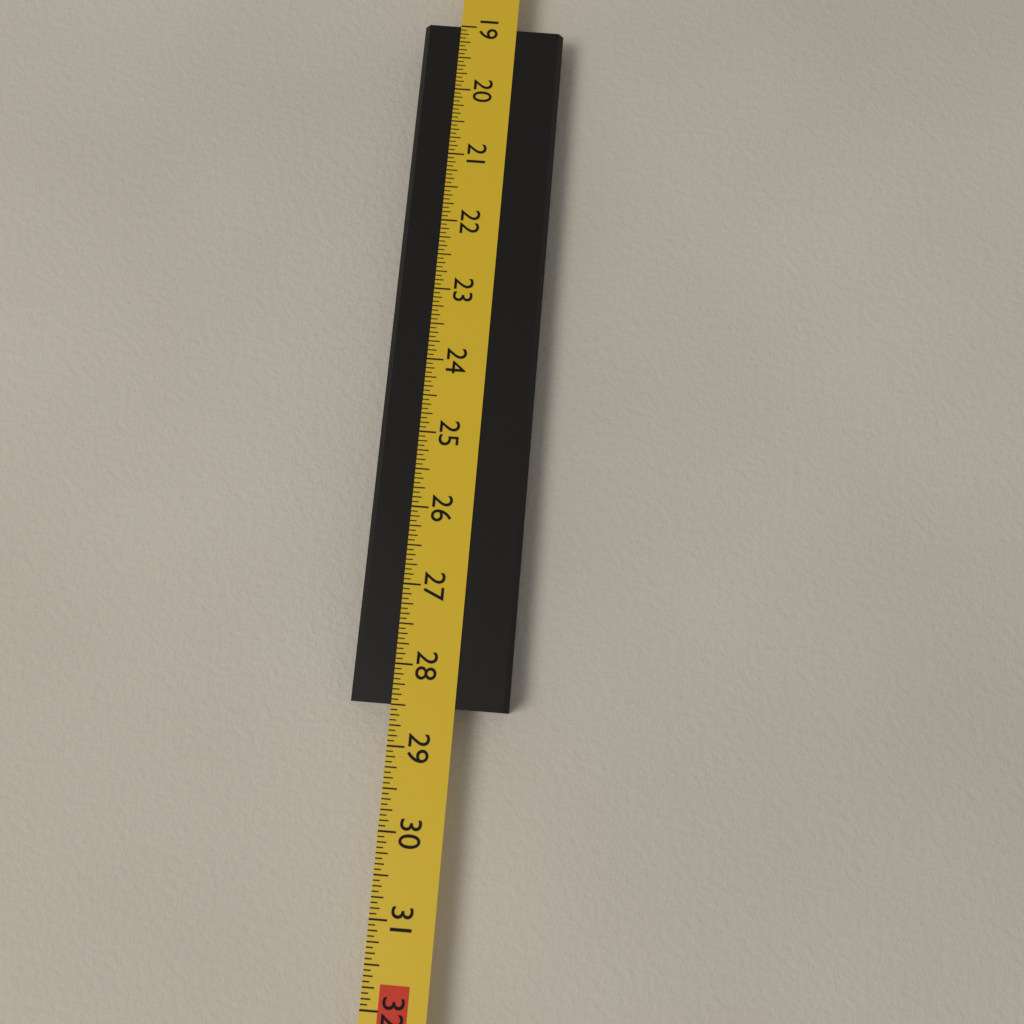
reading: 28.5000 in
